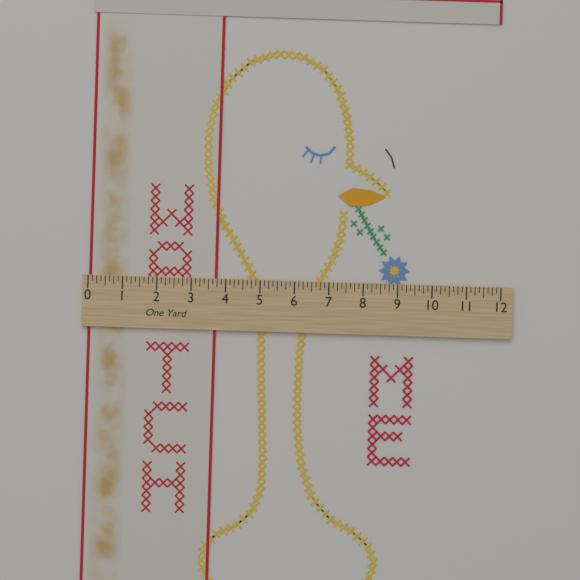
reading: 3.750 in
